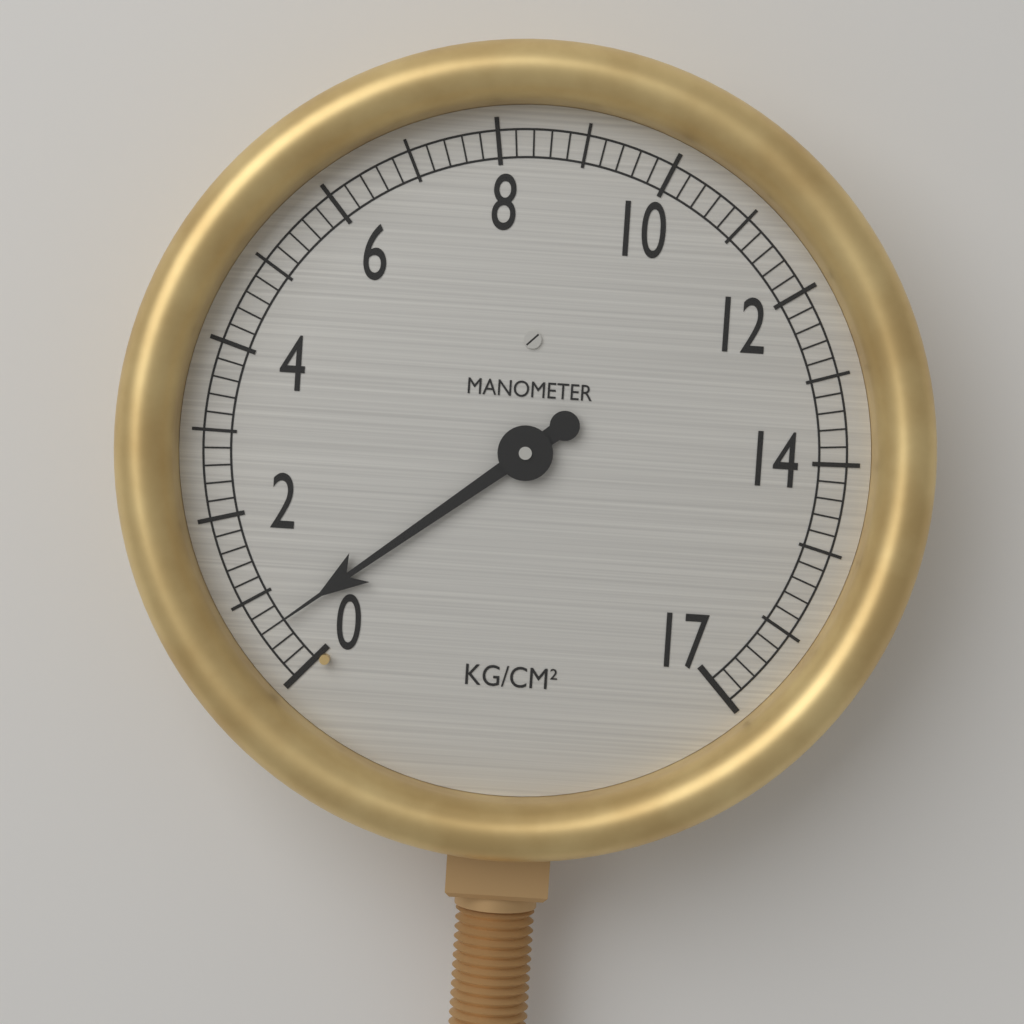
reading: 0.6 kg/cm²
